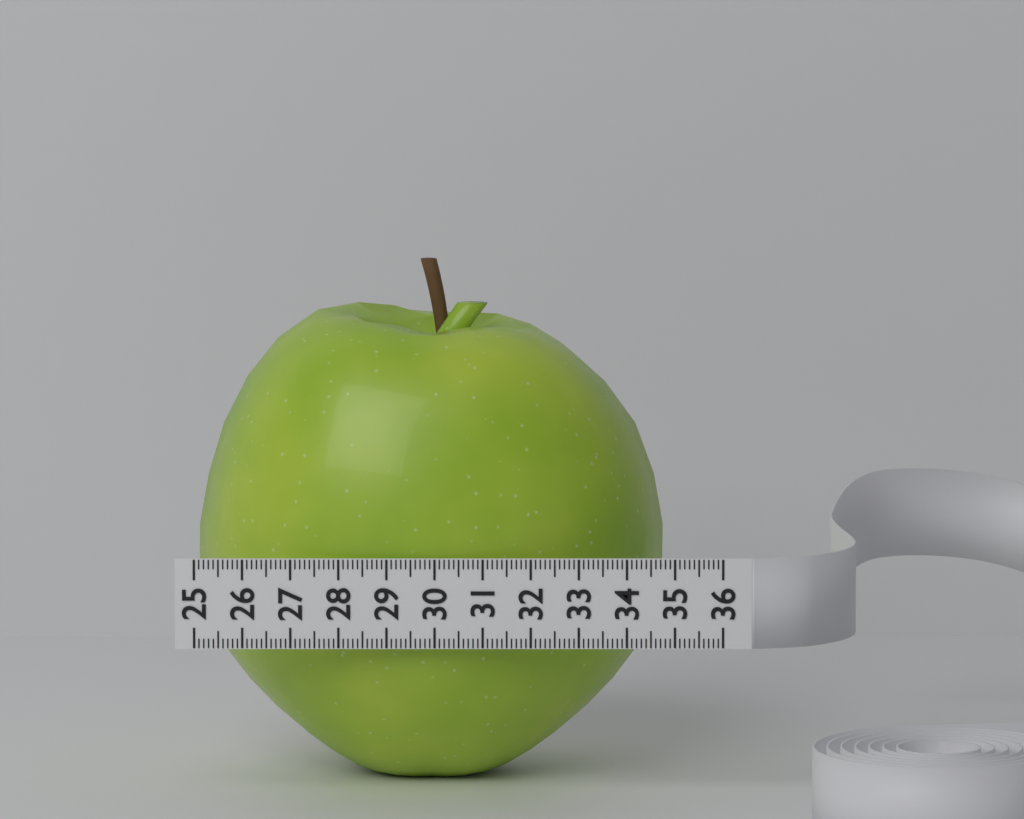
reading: 34.8 (no unit)
